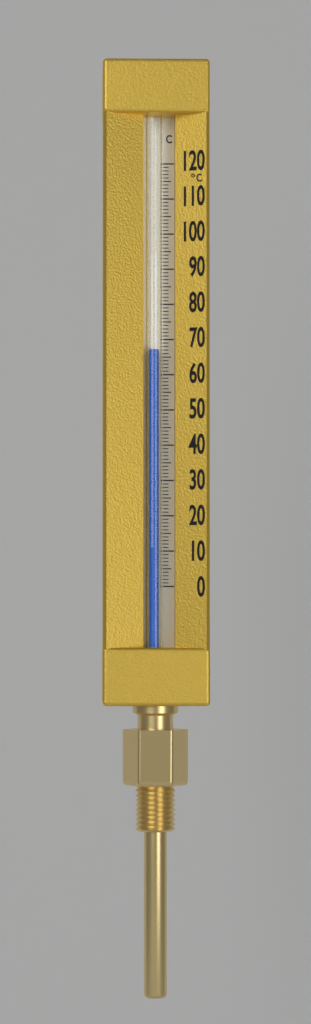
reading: 67 °C
